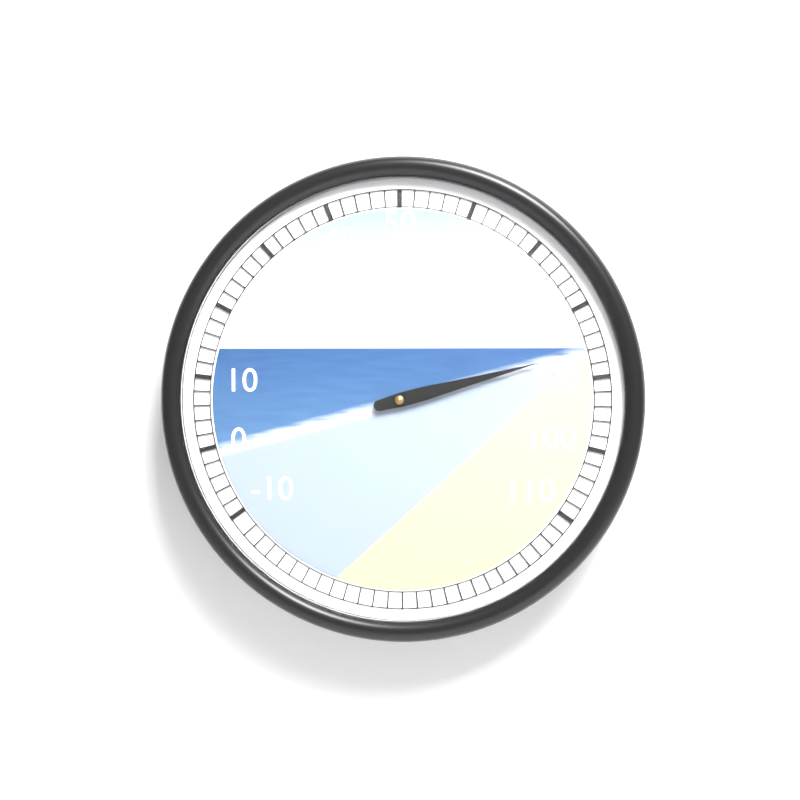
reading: 86 (no unit)
